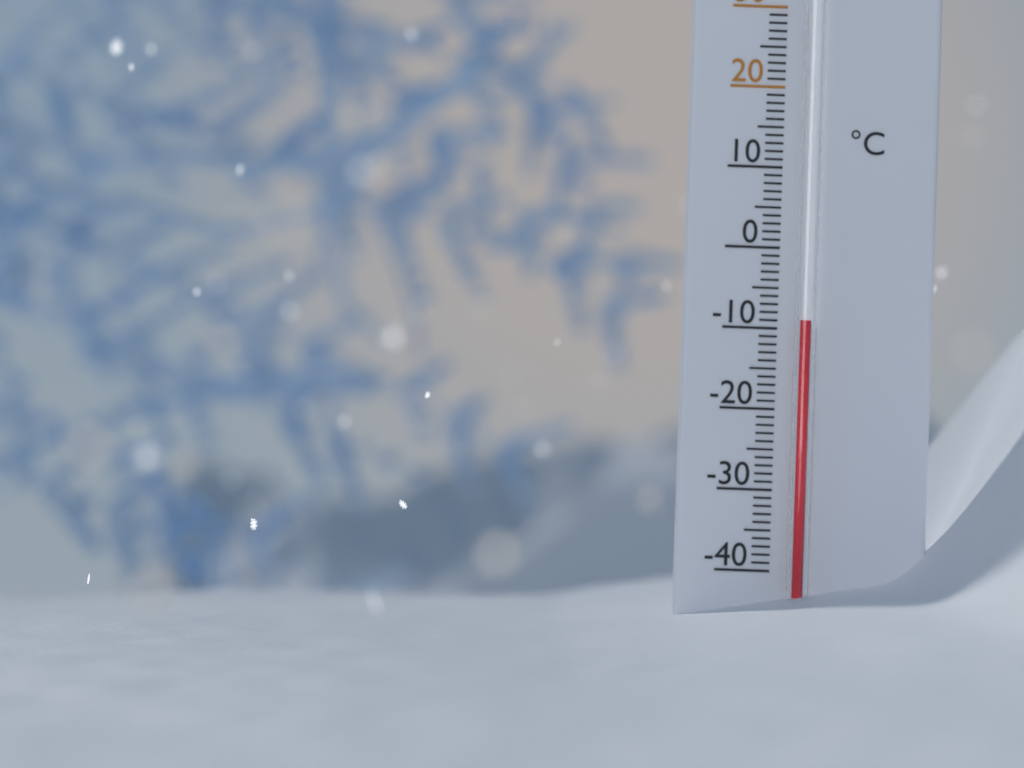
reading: -9 °C
